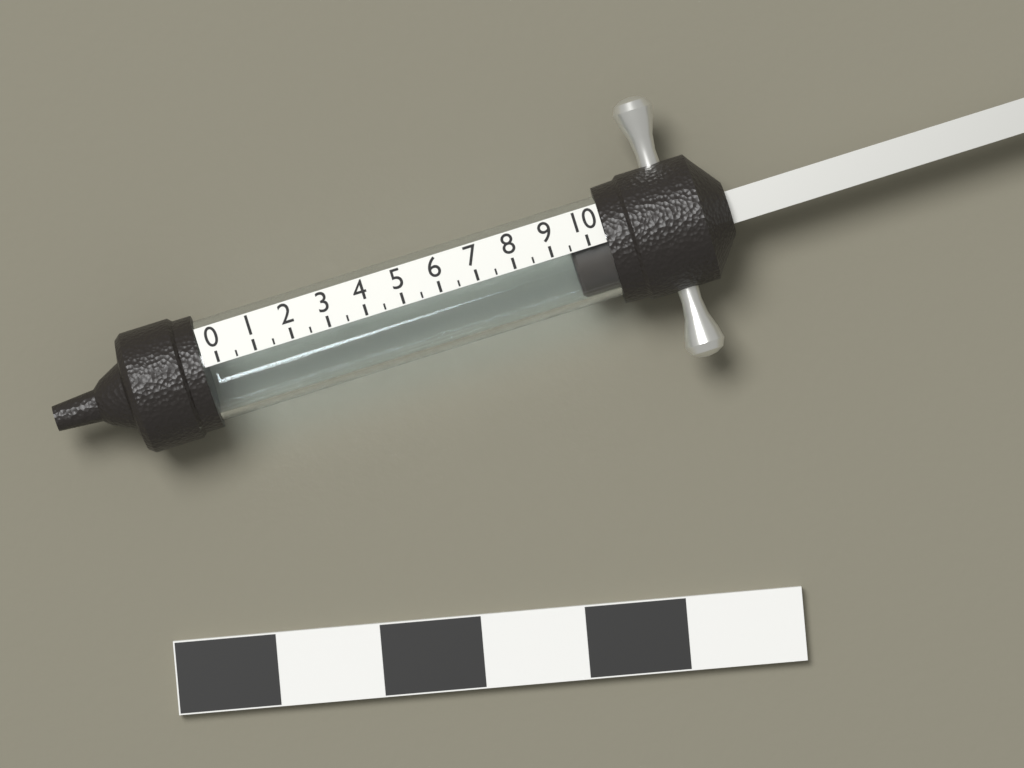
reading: 9.5 (no unit)
